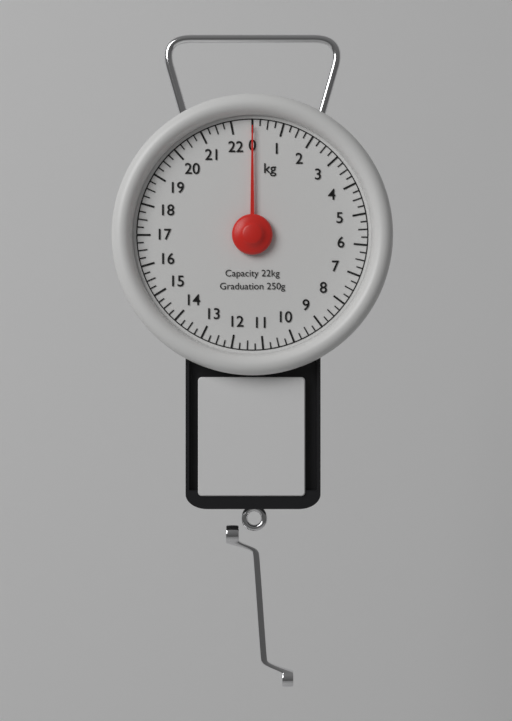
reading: 0.00 kg
